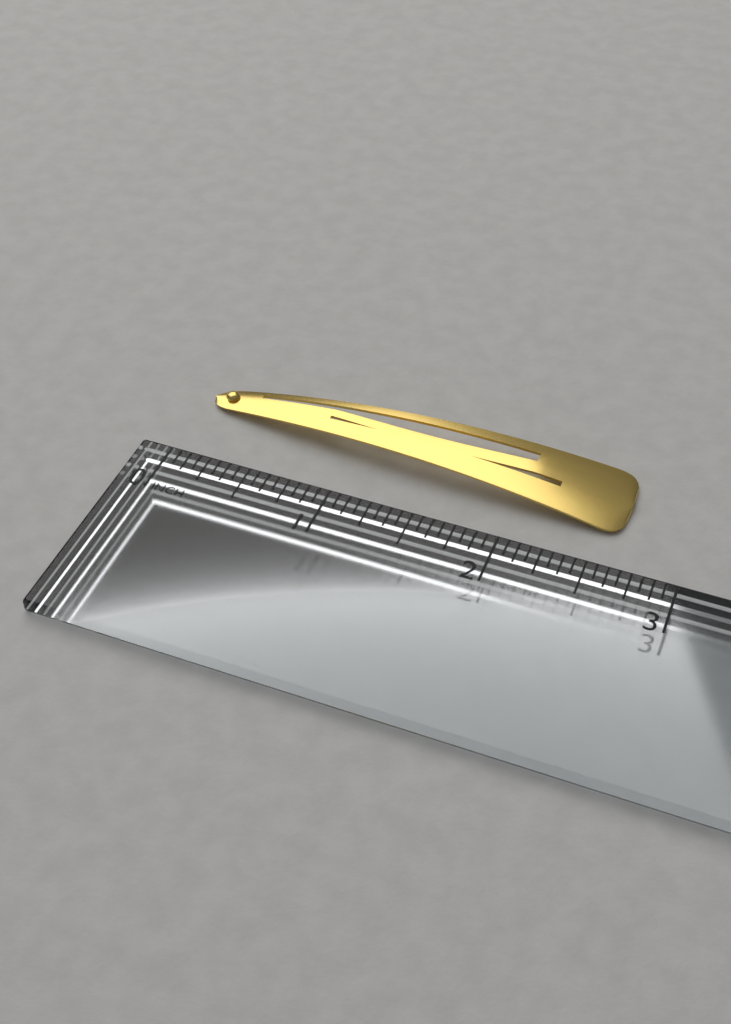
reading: 2.6250 in
